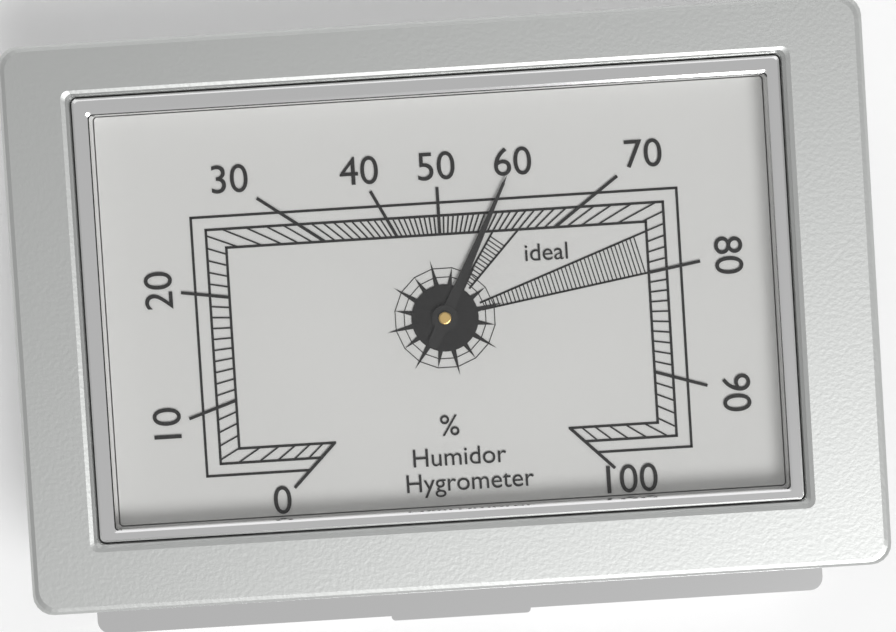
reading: 60 %
